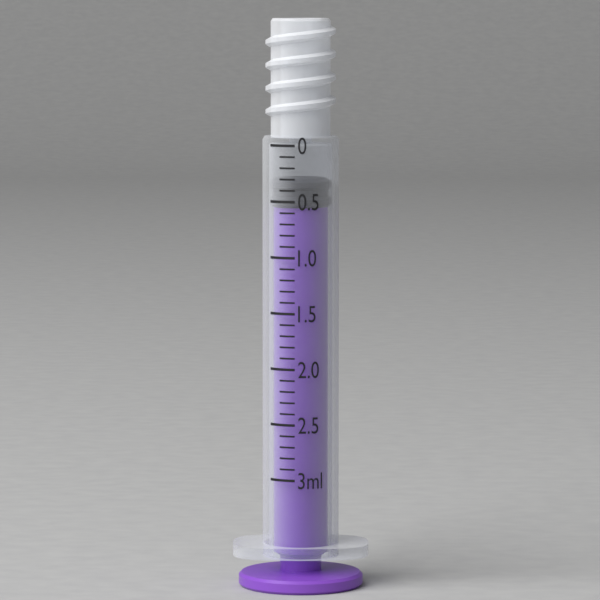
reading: 0.3 ml
